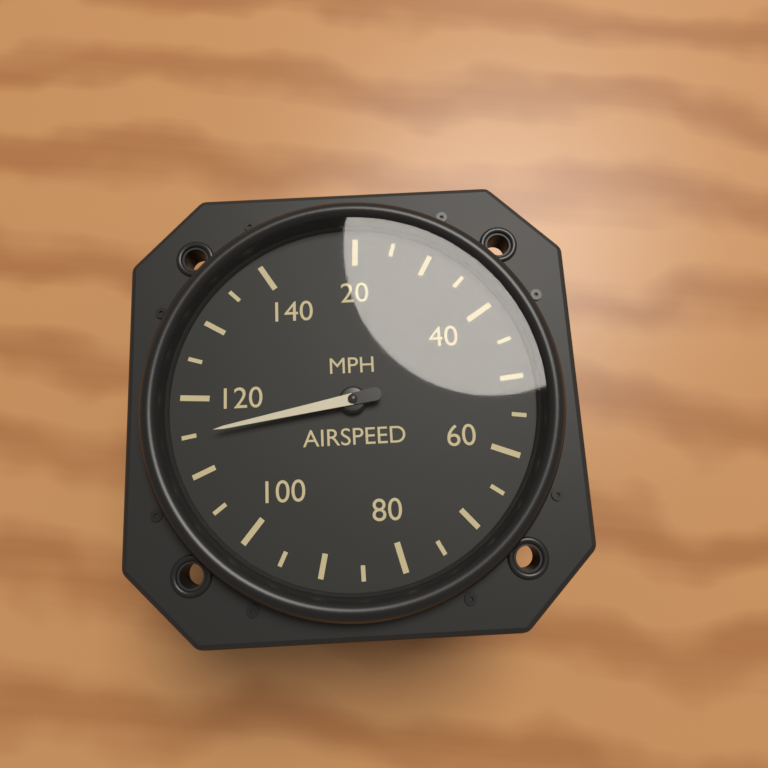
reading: 115 MPH
